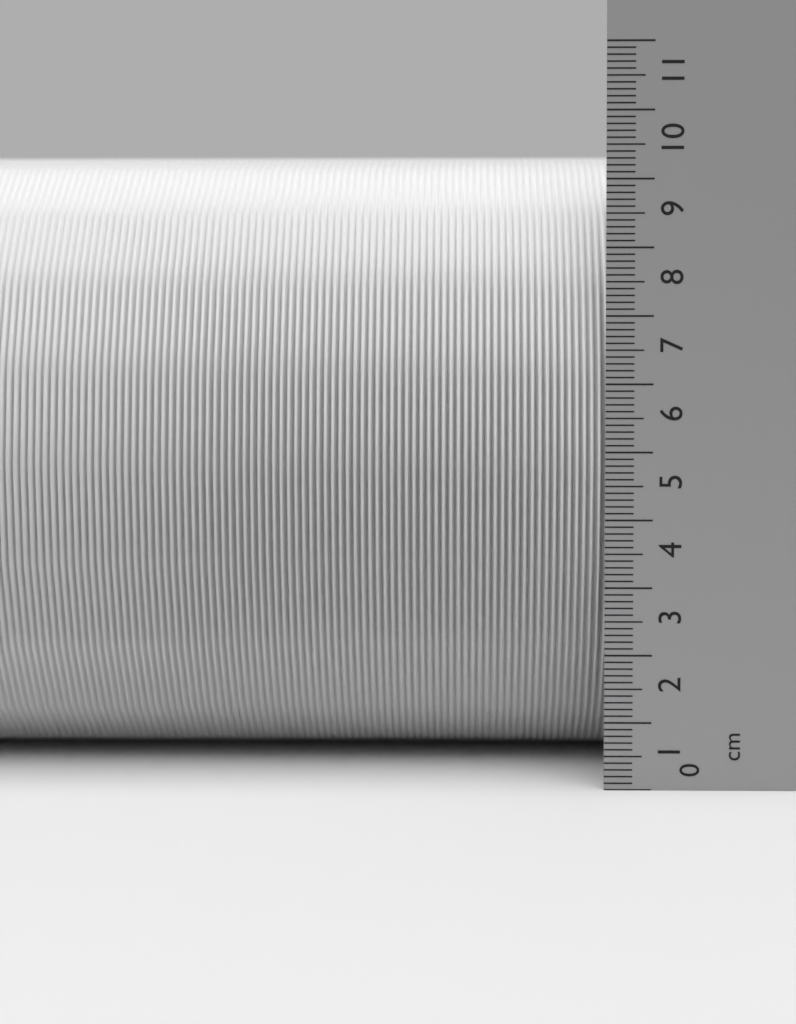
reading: 9.6 cm
